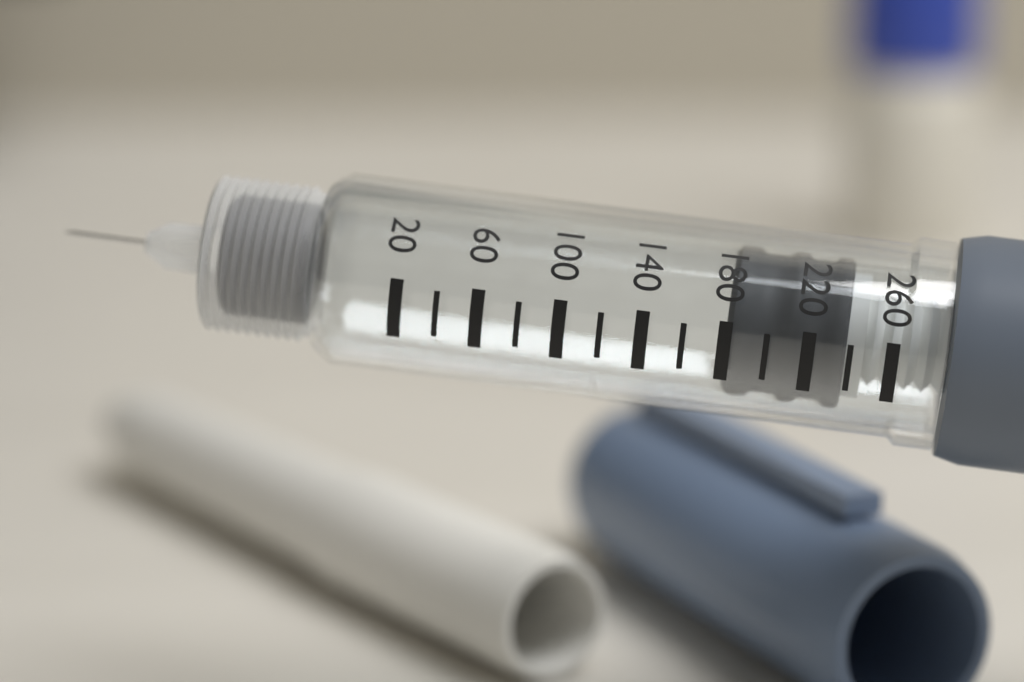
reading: 180 (no unit)
